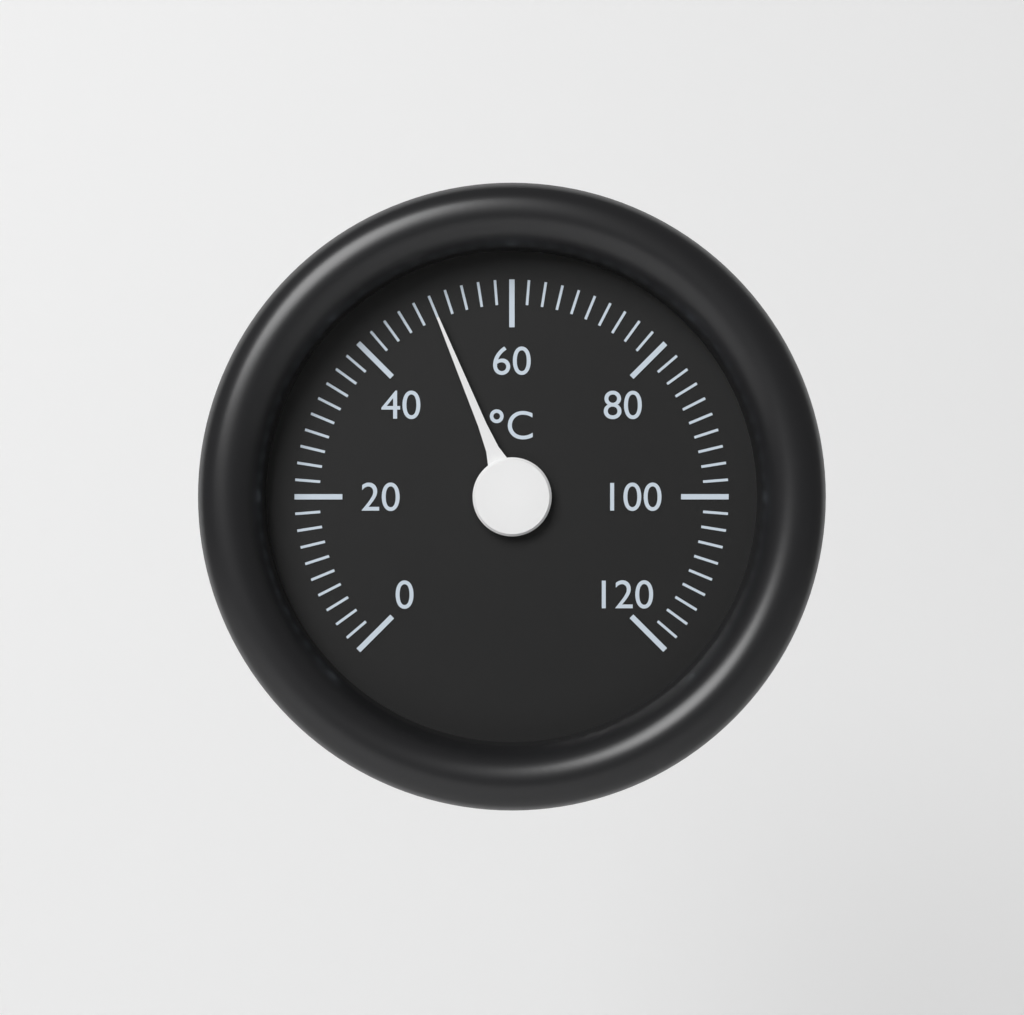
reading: 50 °C
